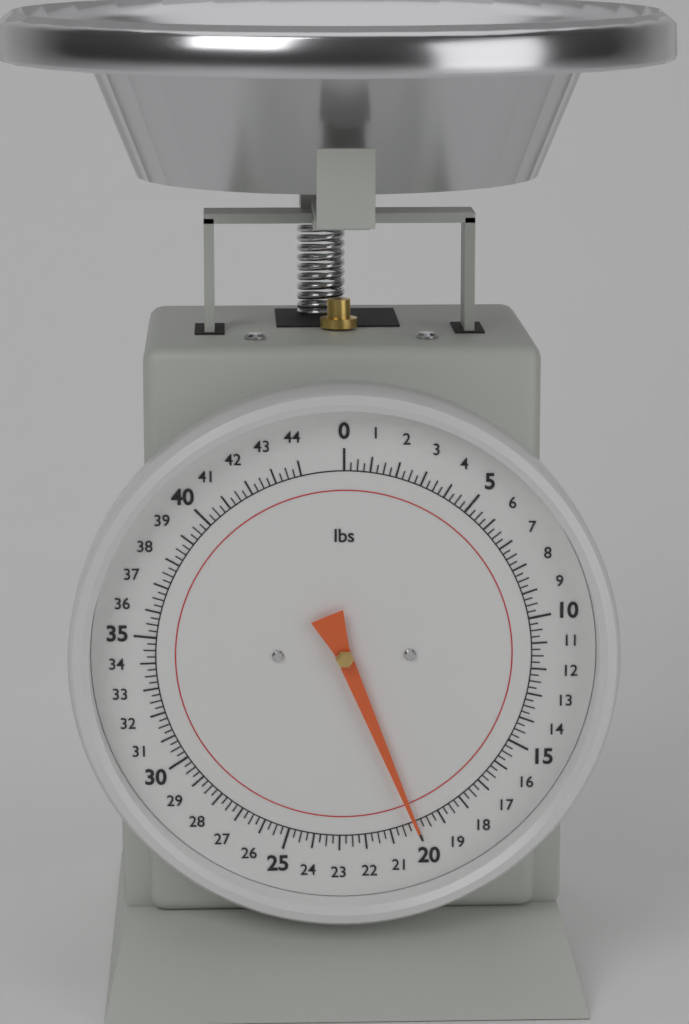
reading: 20.00 lbs
